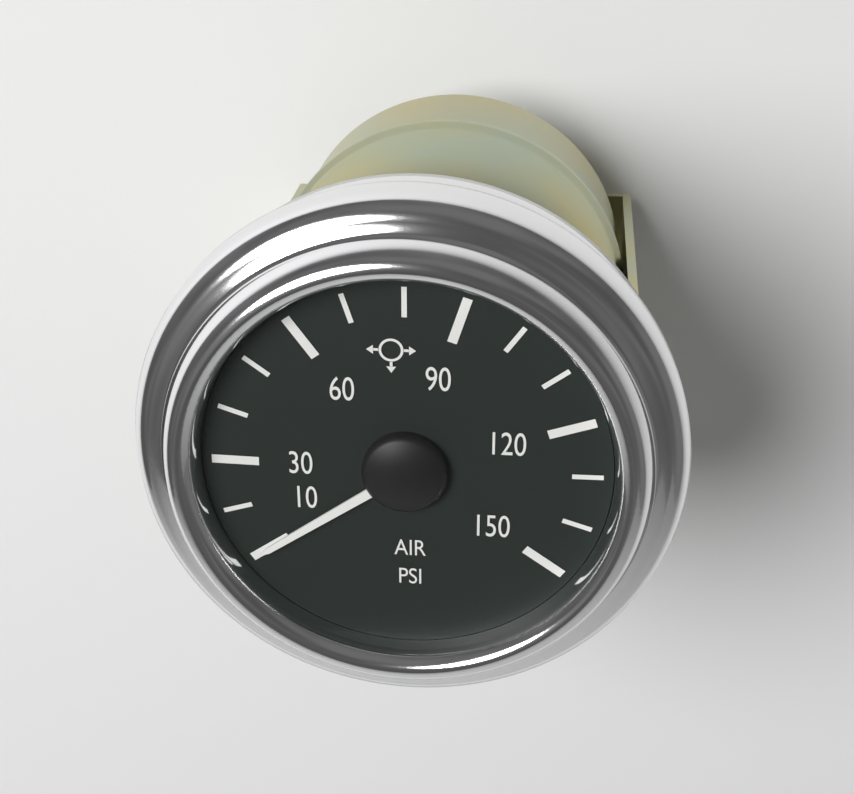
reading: 10 psi
